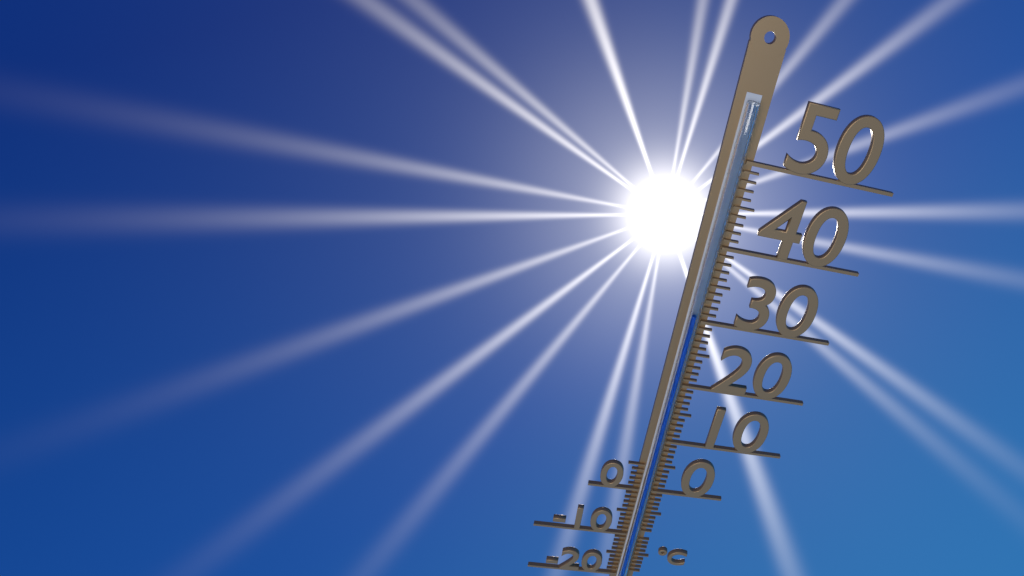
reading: 31 °C
